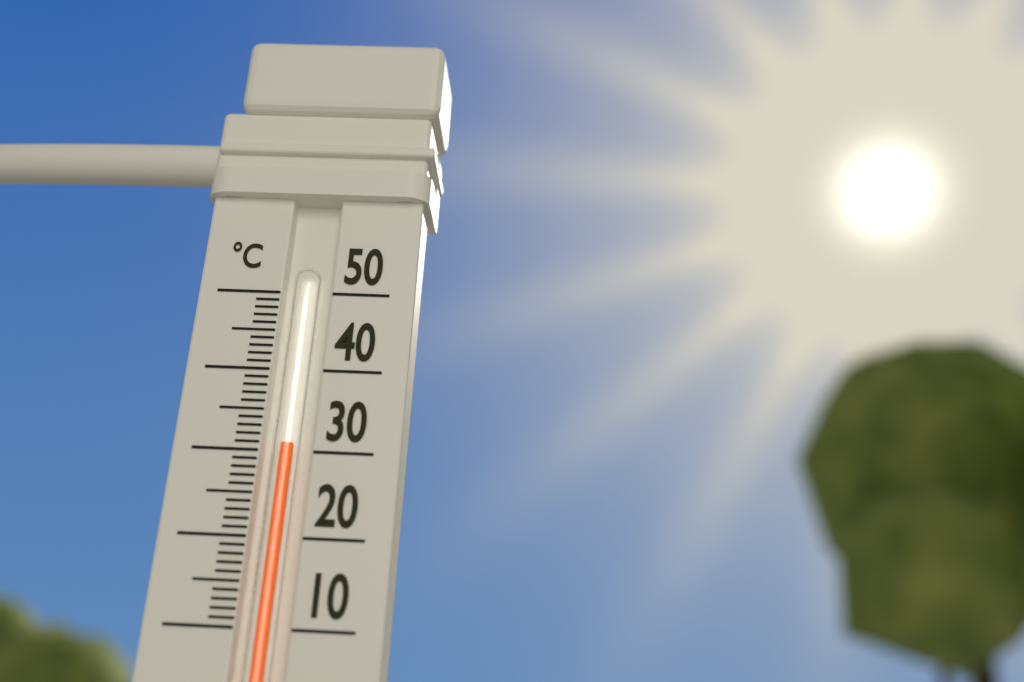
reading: 31 °C
